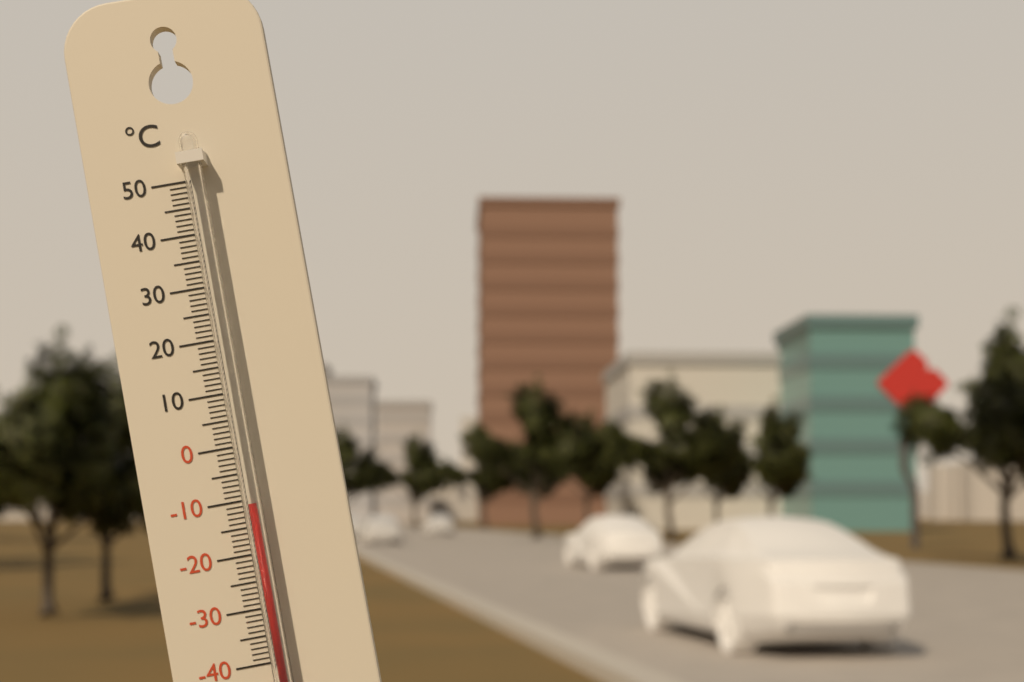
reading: -11 °C
